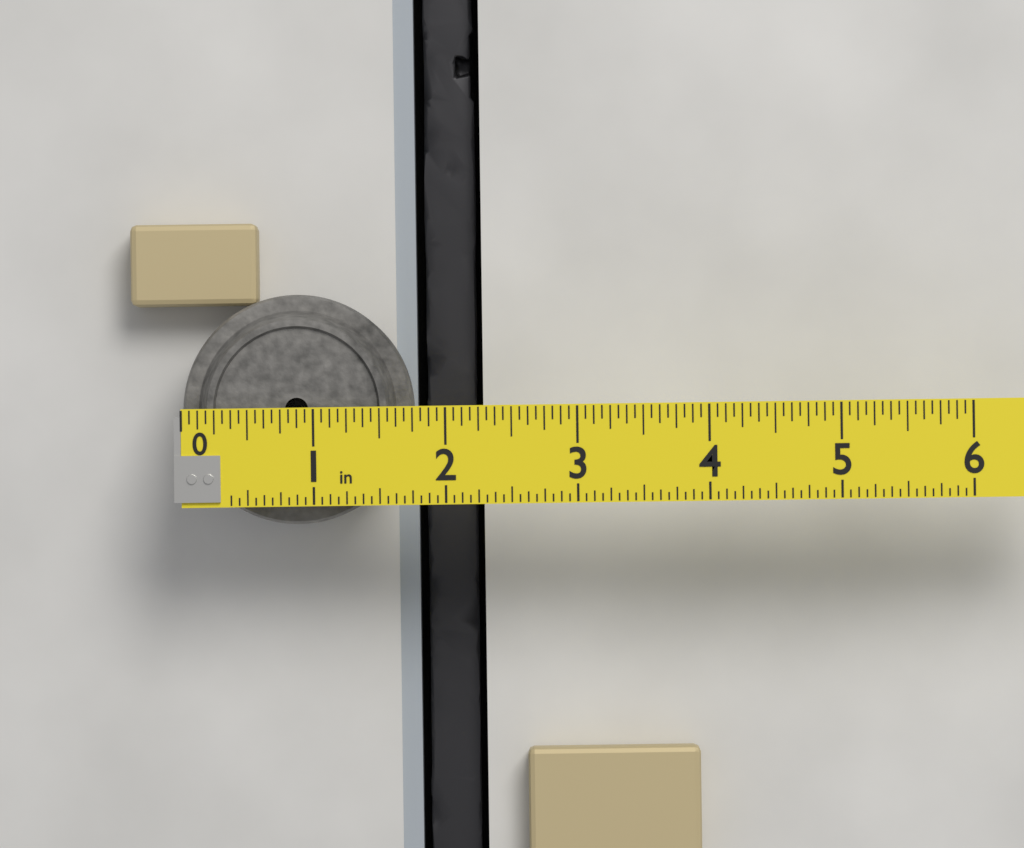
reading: 1.7500 in
